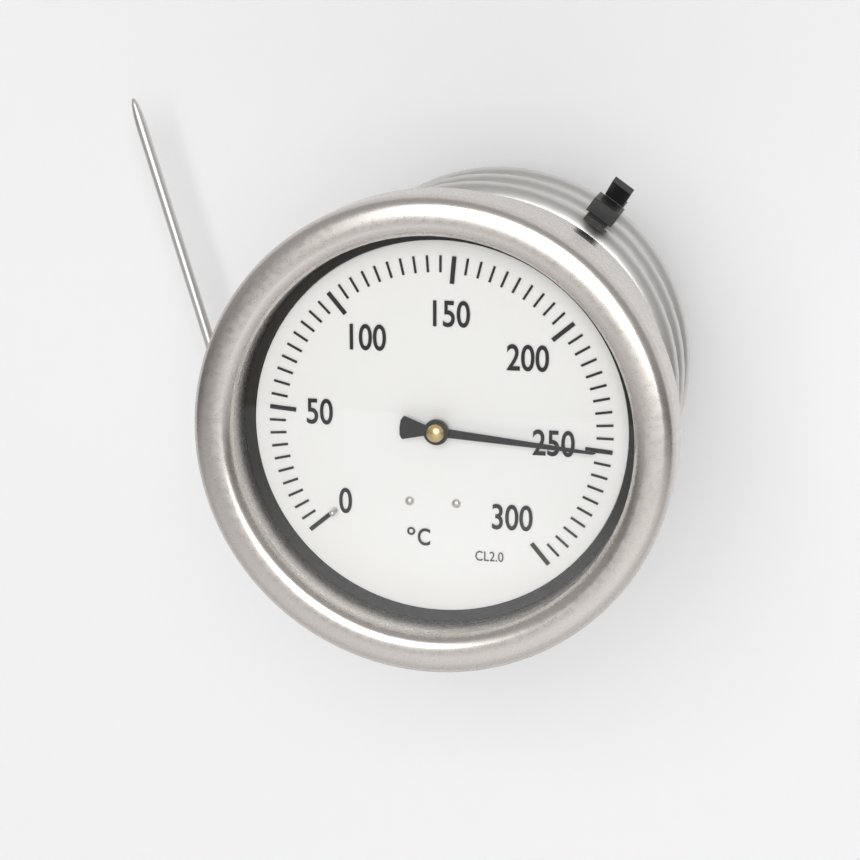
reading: 250 °C
